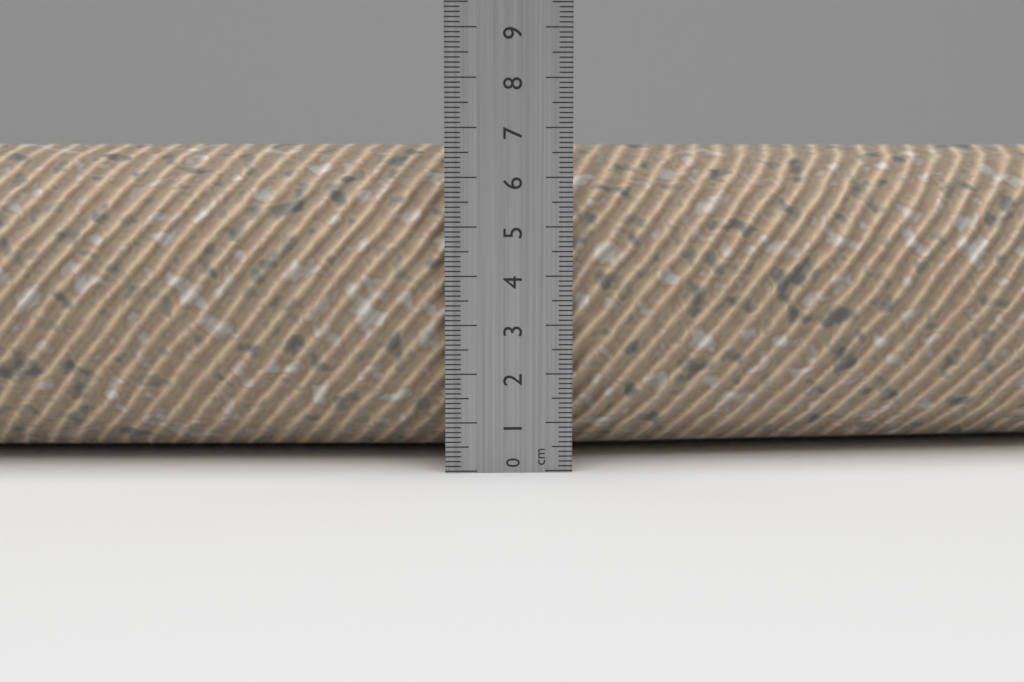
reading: 6.7 cm
